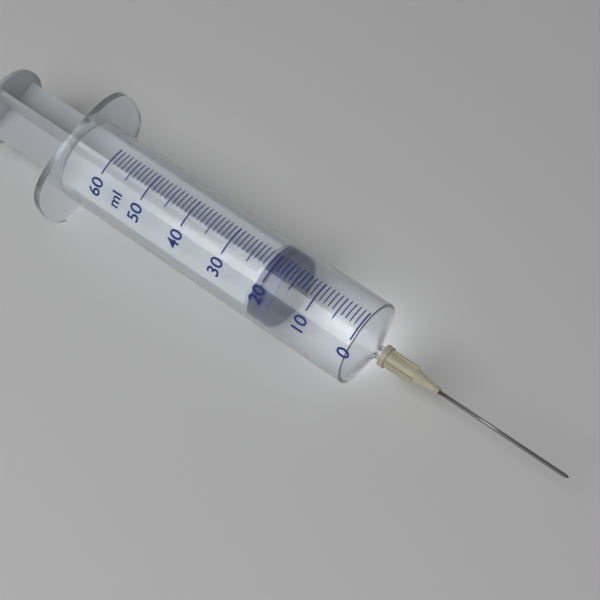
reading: 17 ml
